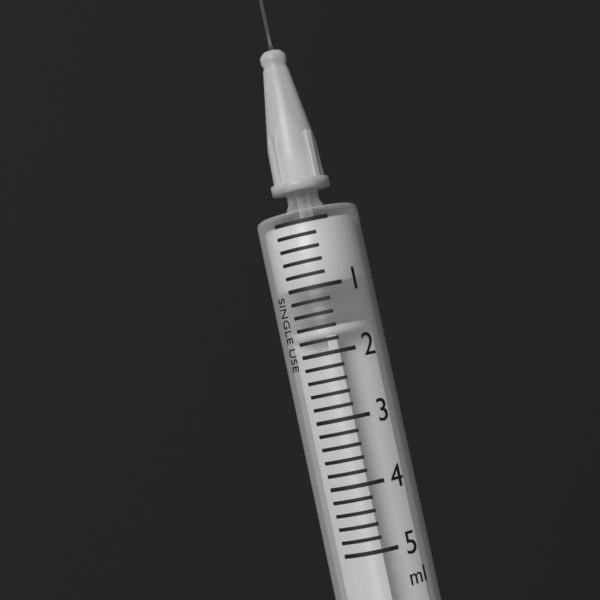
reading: 1.0 ml
